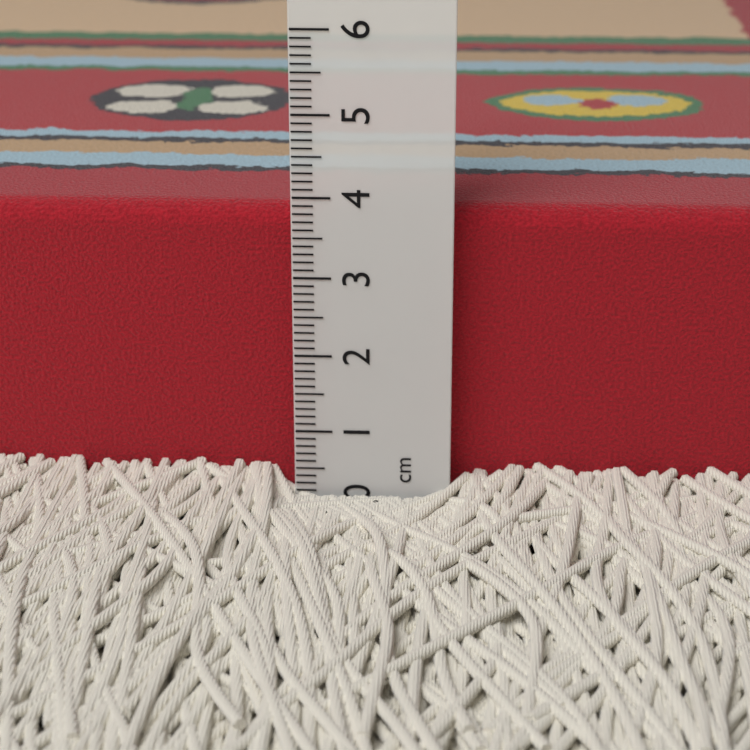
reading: 3.8 cm
